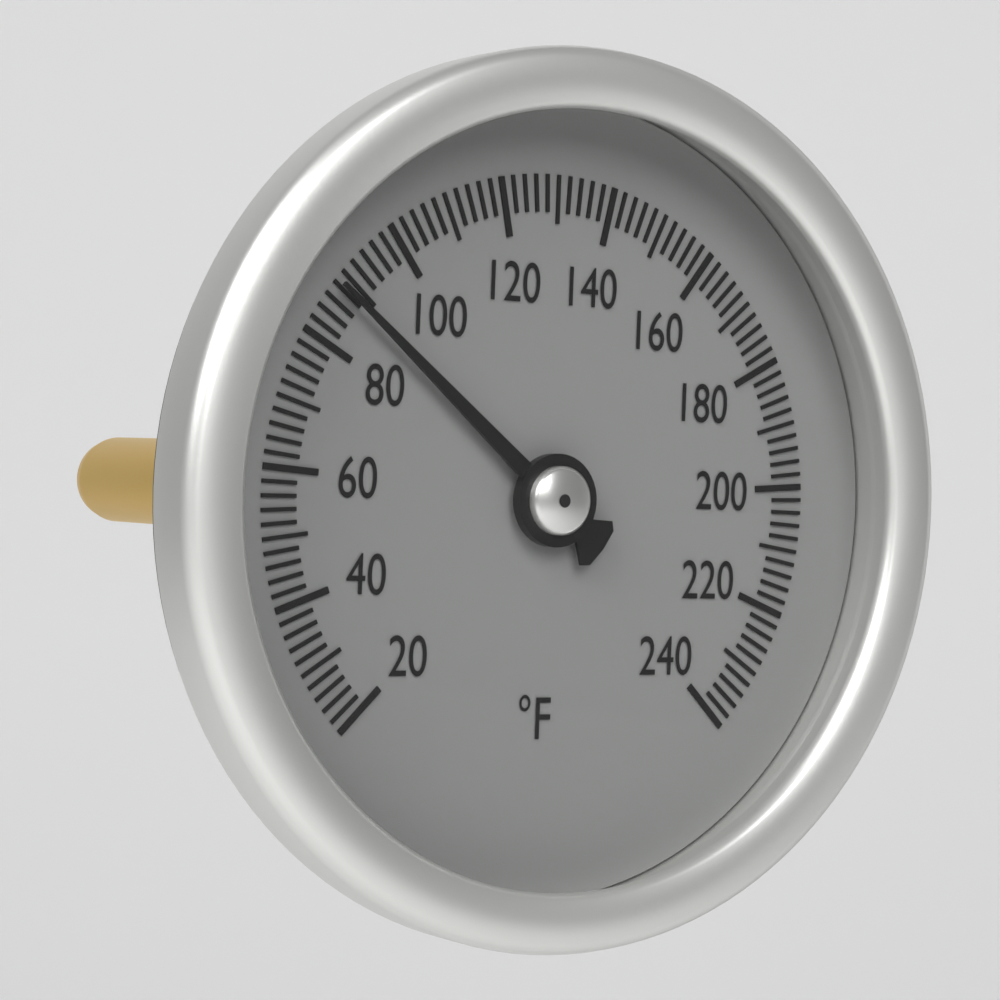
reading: 88 °F
